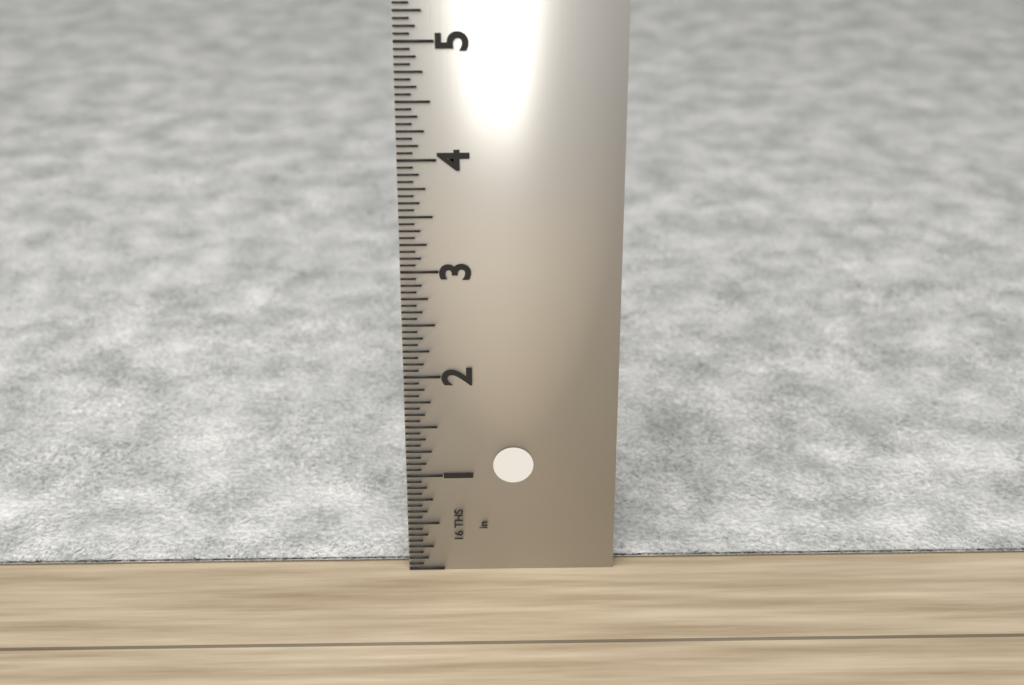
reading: 0.0625 in
